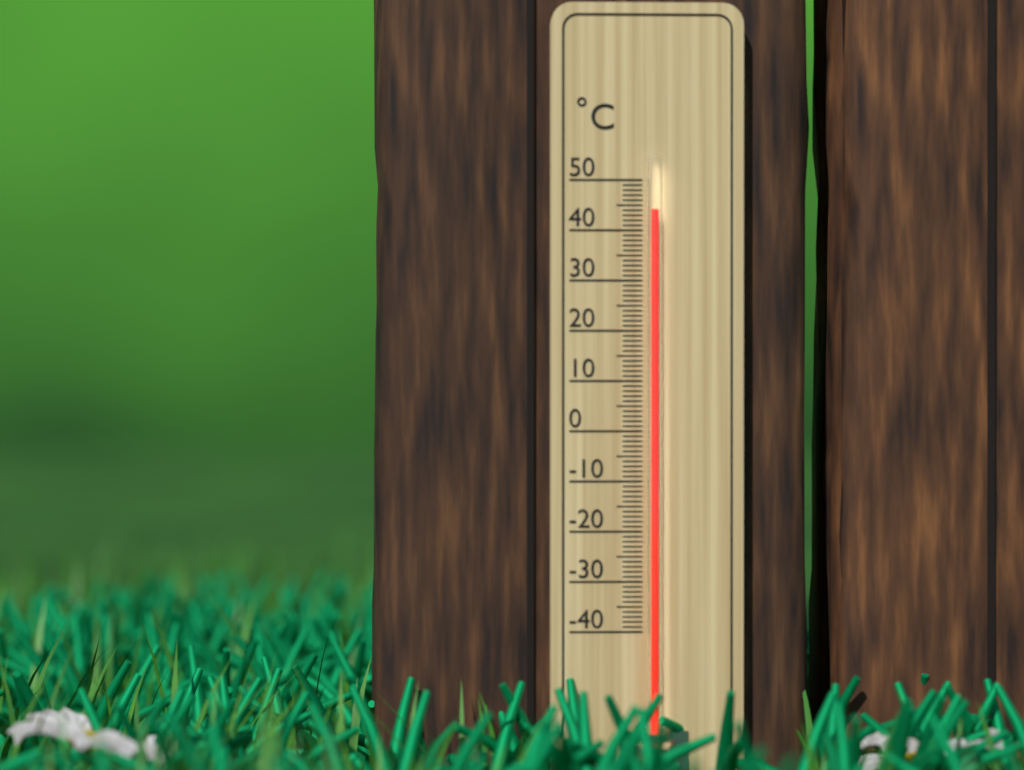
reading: 44 °C
